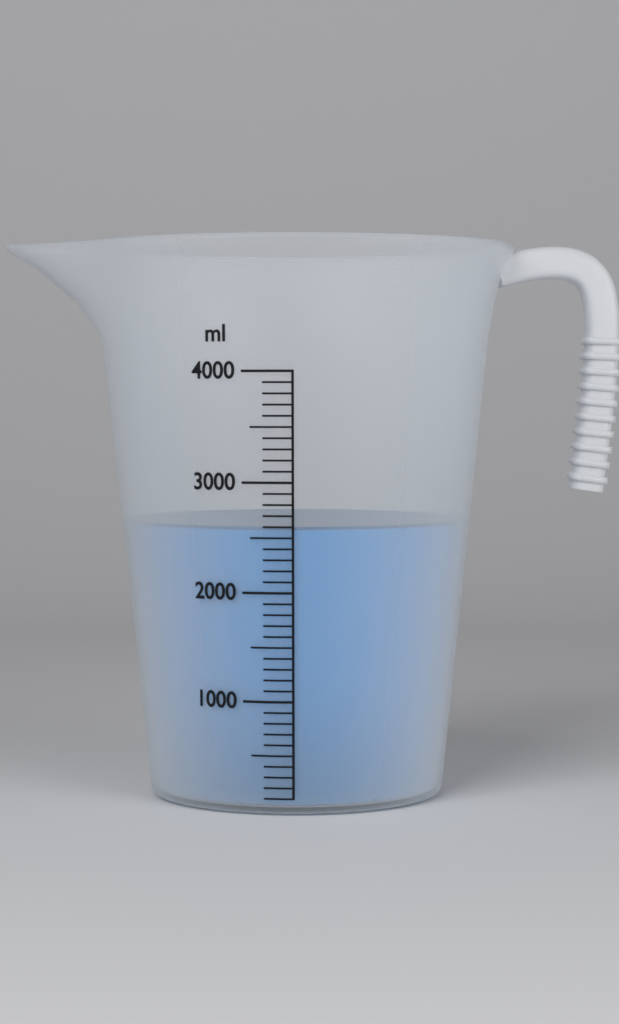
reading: 2600 ml
